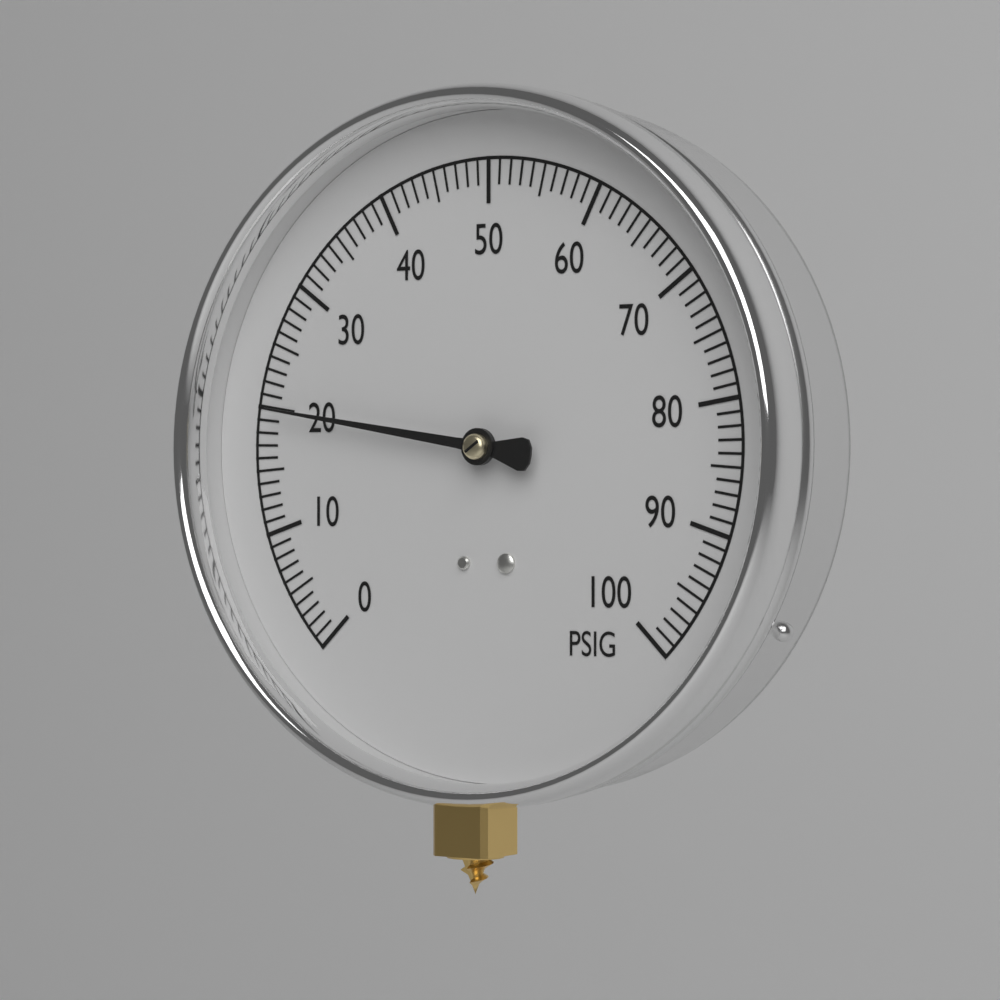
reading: 20 PSIG
